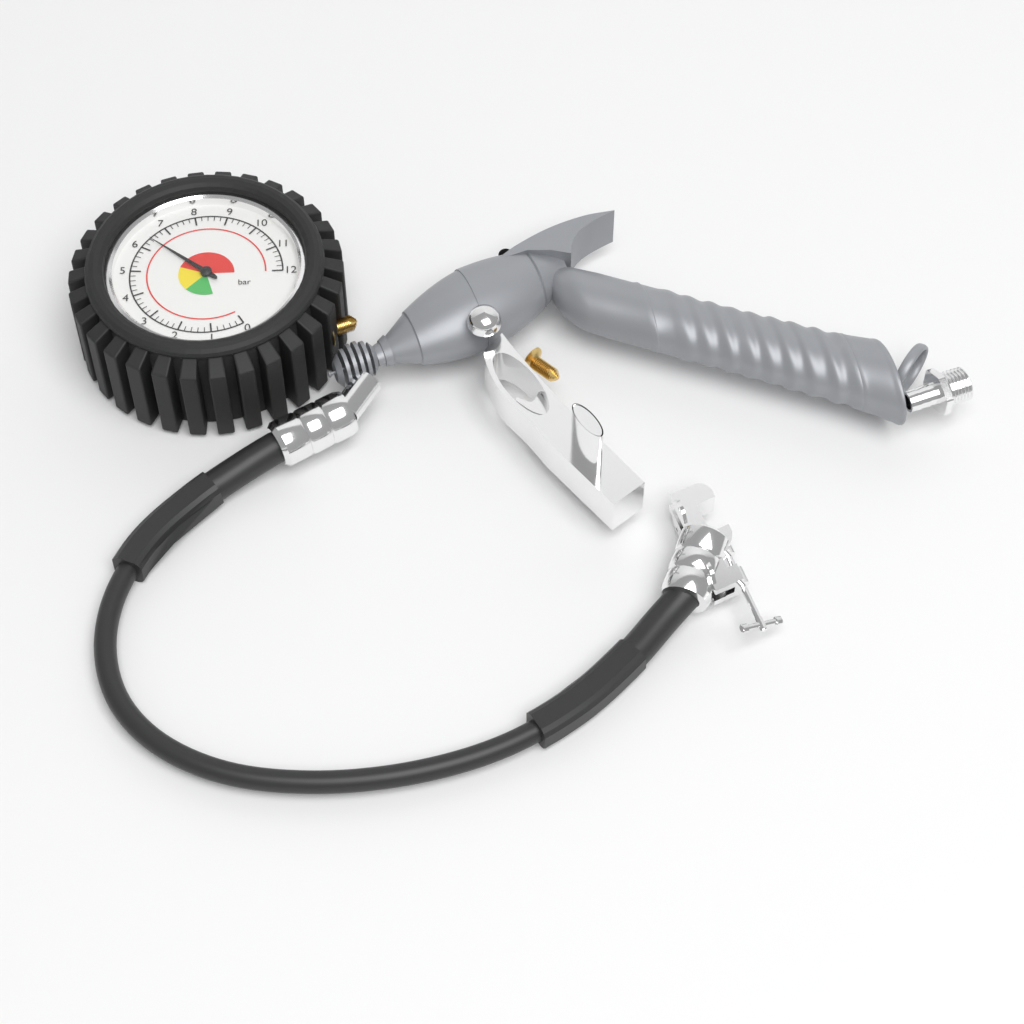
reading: 6.4 bar
